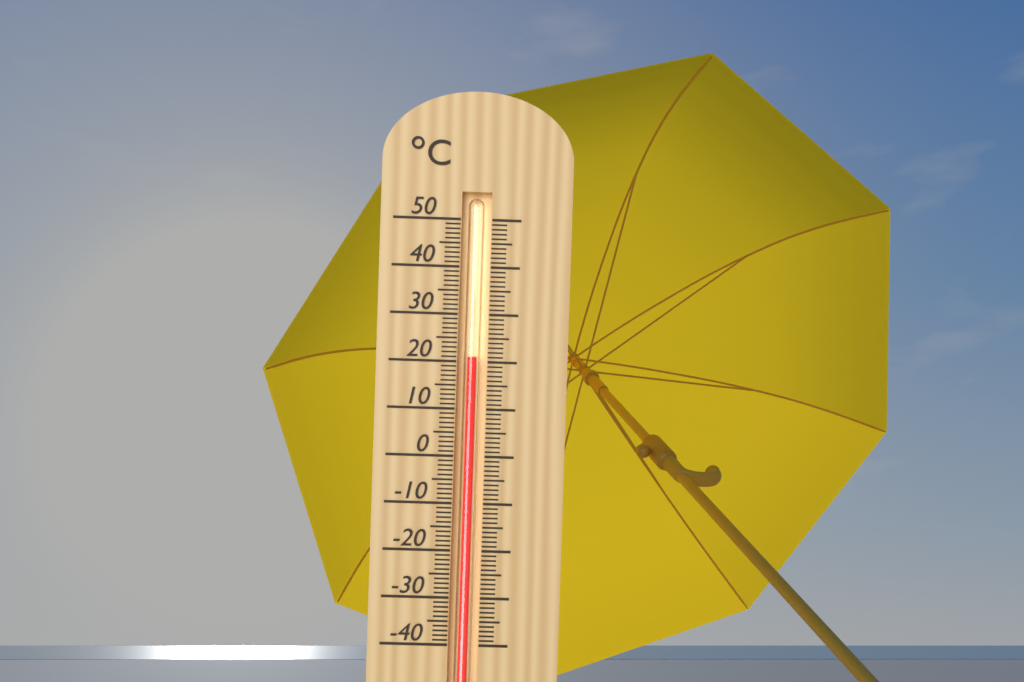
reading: 21 °C
